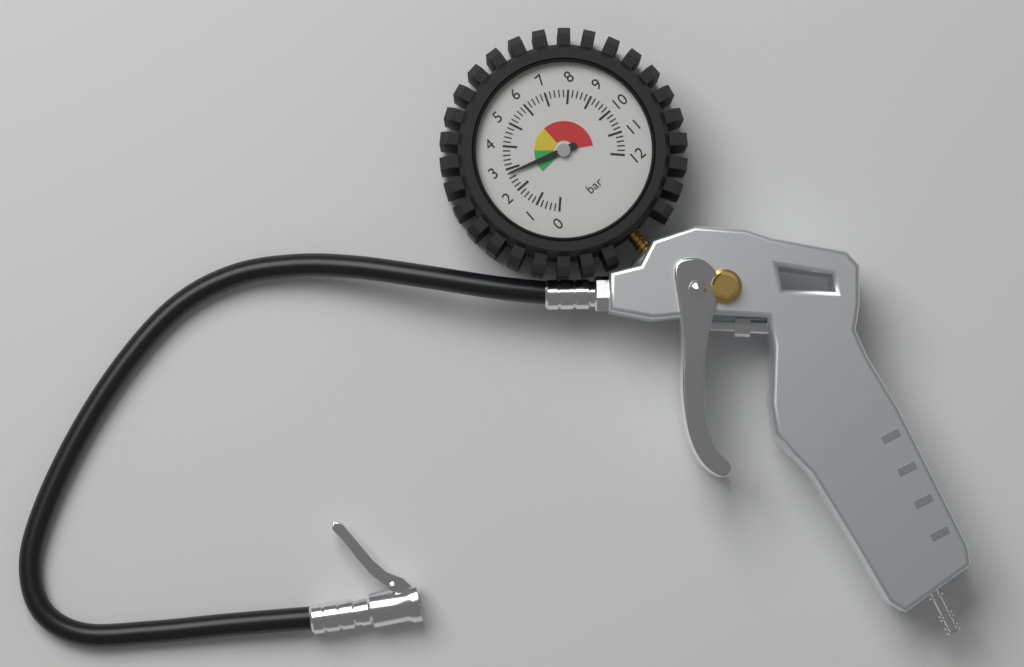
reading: 2.8 bar
